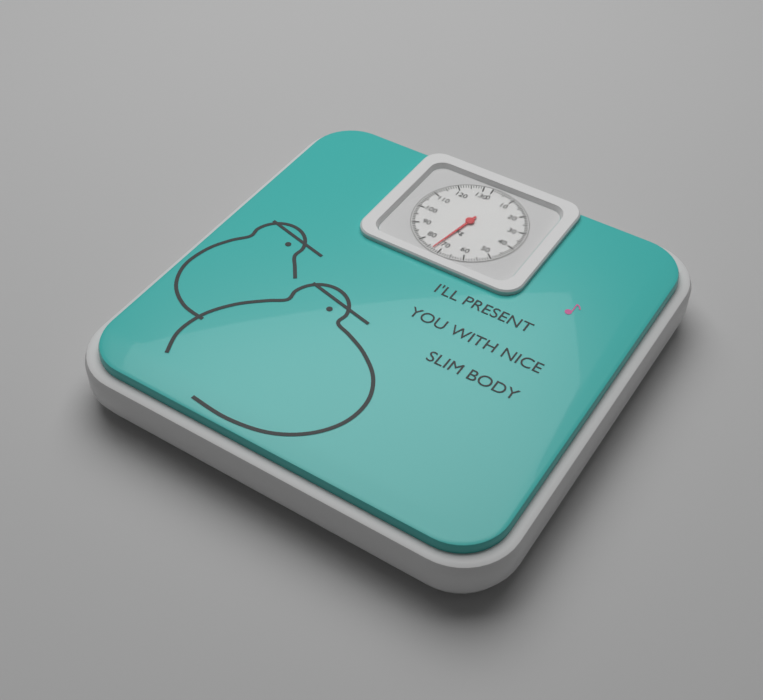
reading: 73 kg
